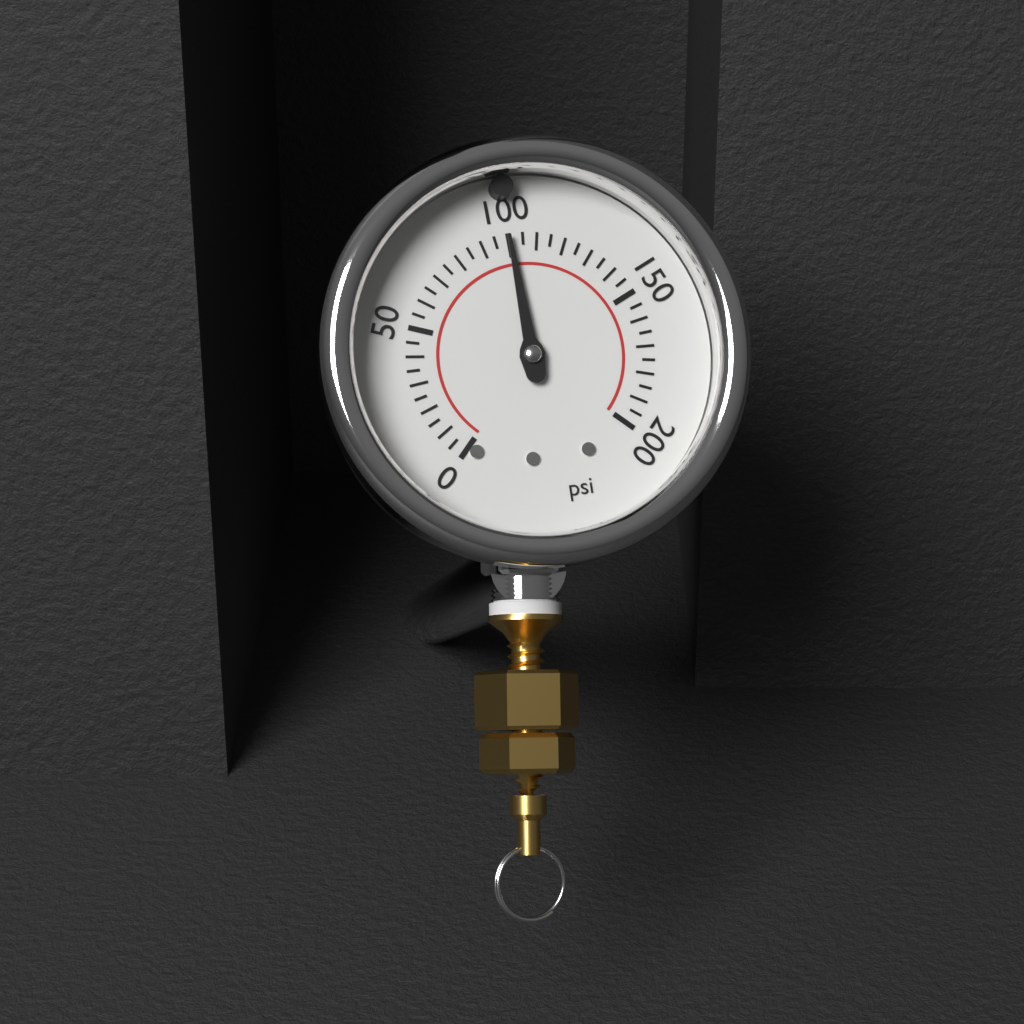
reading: 100 psi
